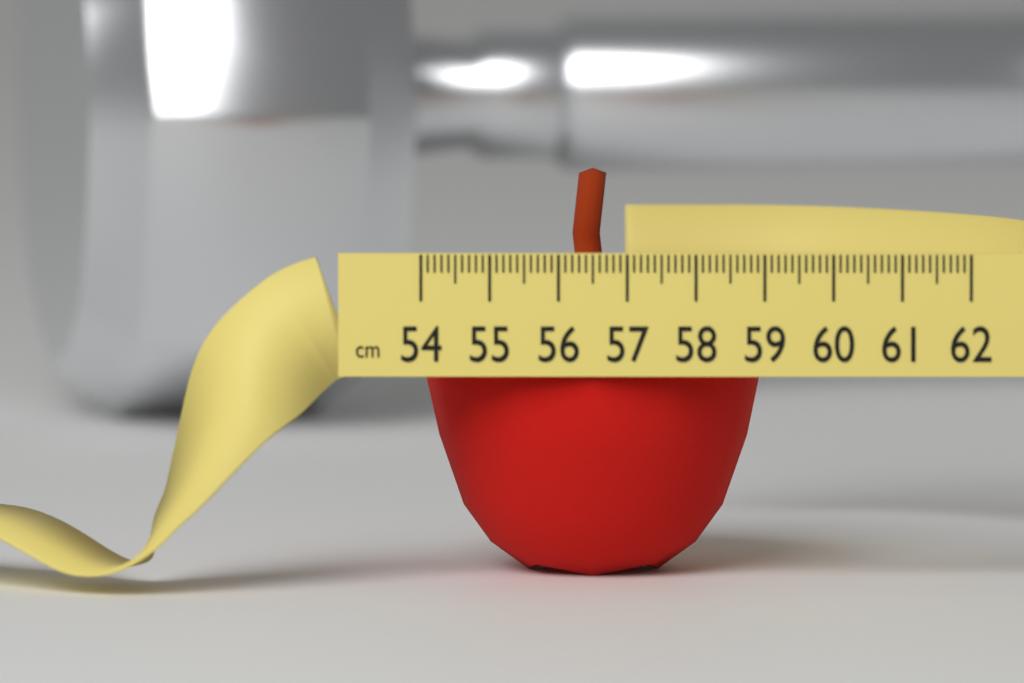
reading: 59.0 cm
